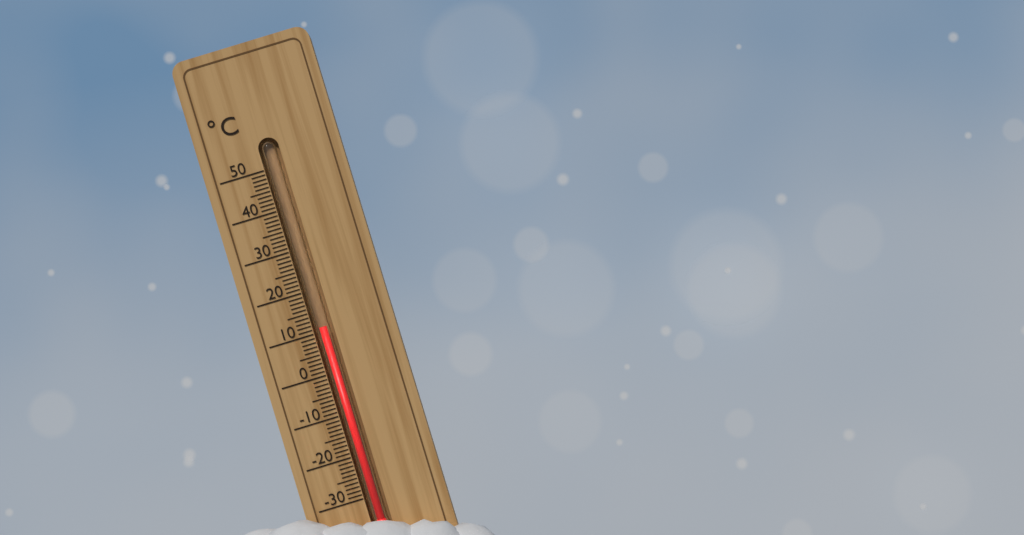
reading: 11 °C
